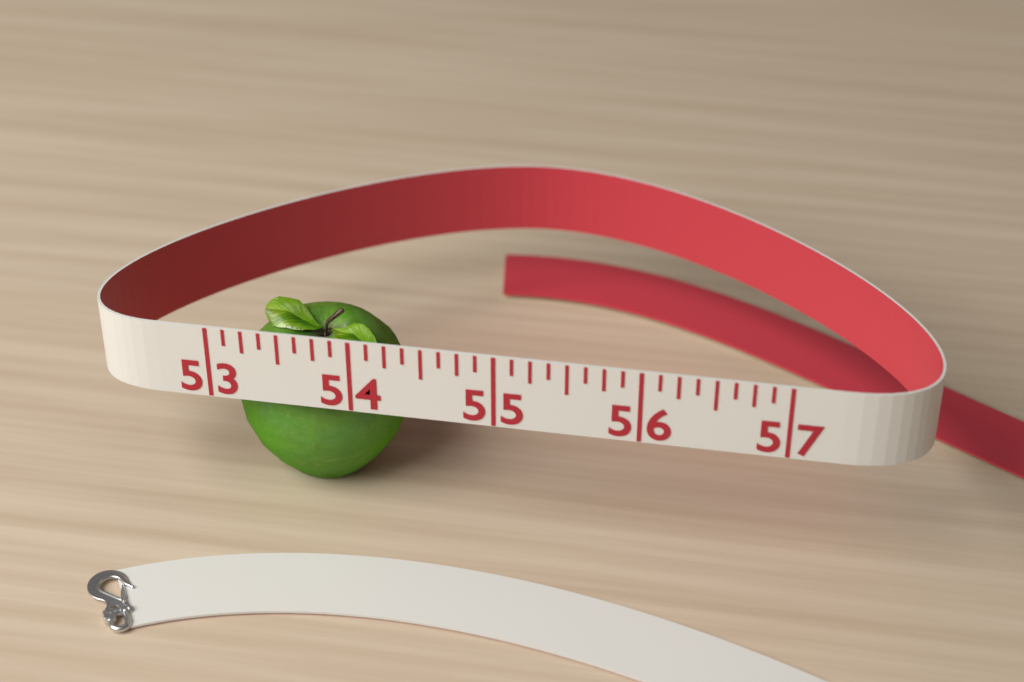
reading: 54.250 (no unit)
